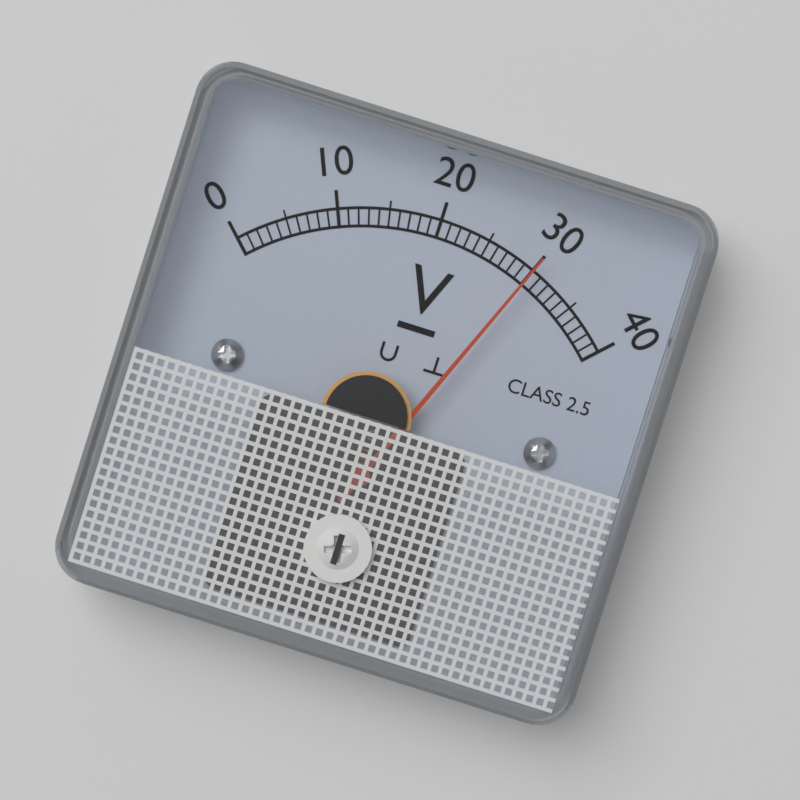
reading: 30 V
